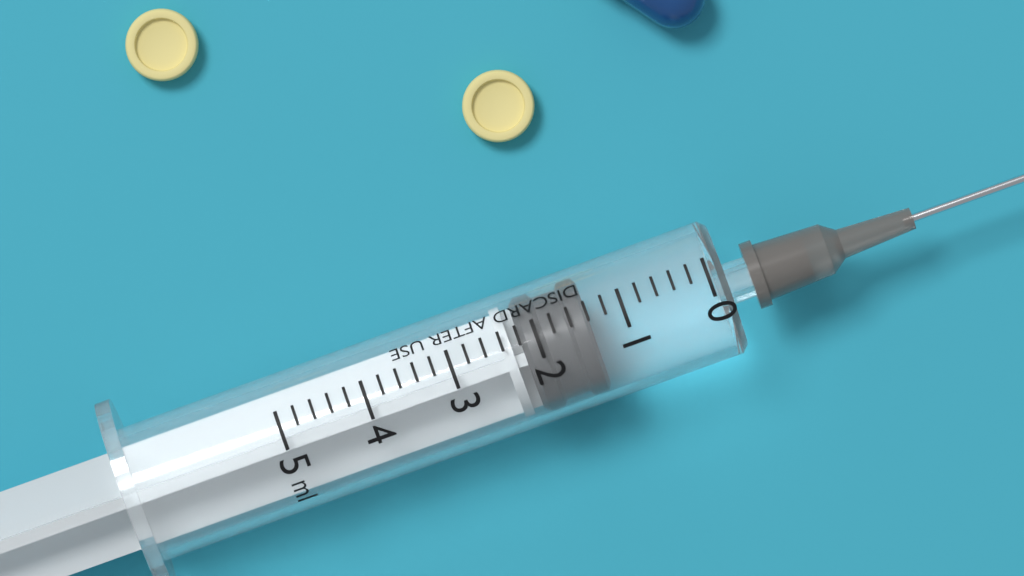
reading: 1.4 ml
